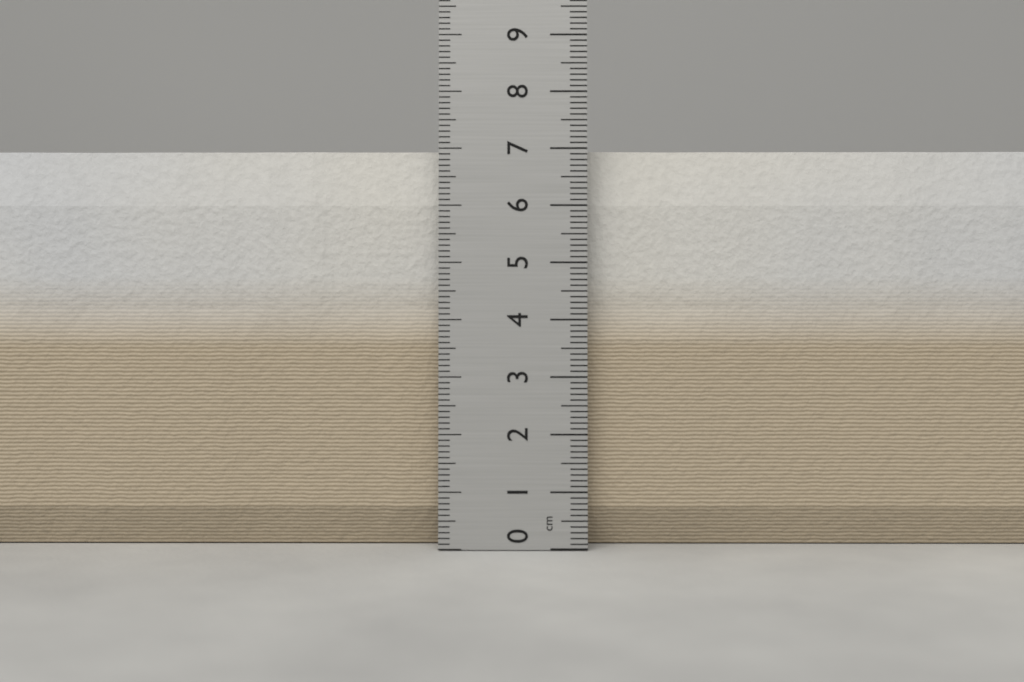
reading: 7.0 cm
